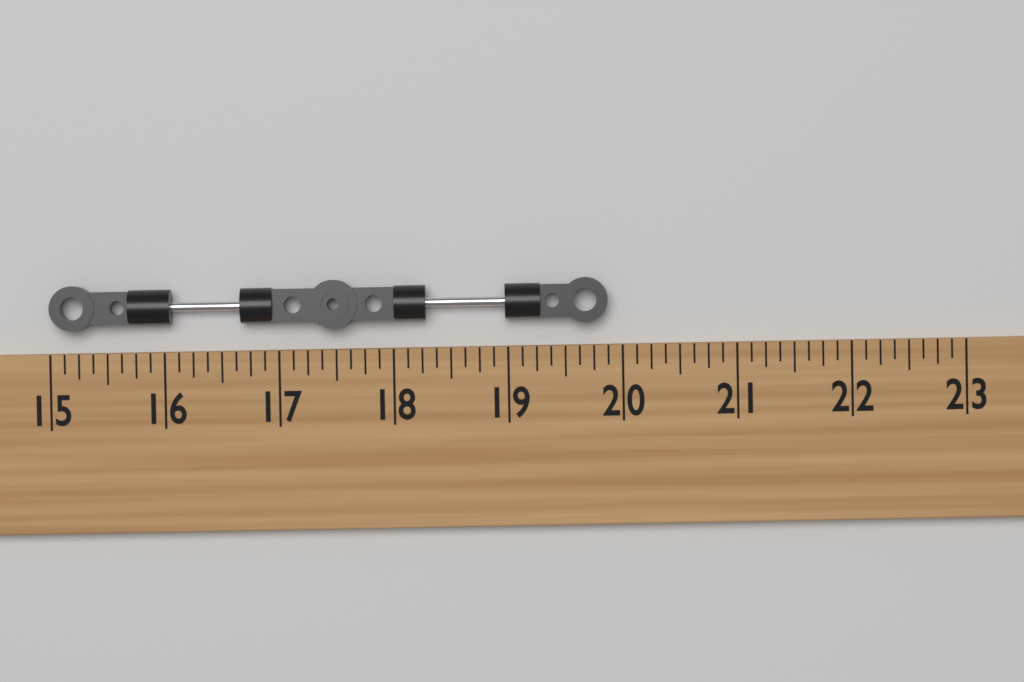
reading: 19.875 (no unit)
